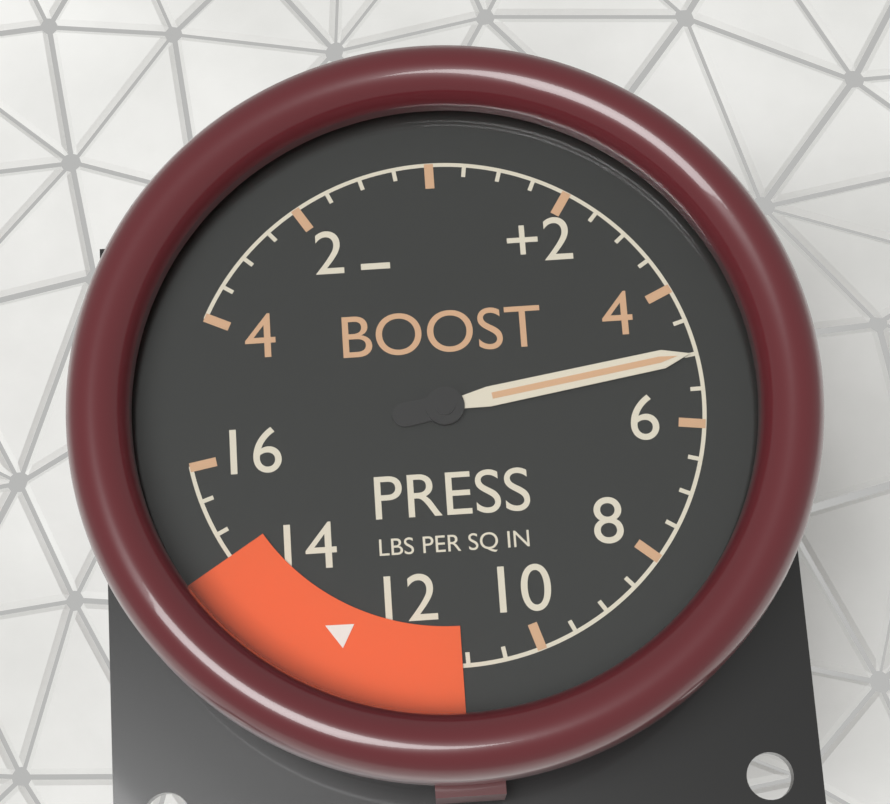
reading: 5.0 psi
